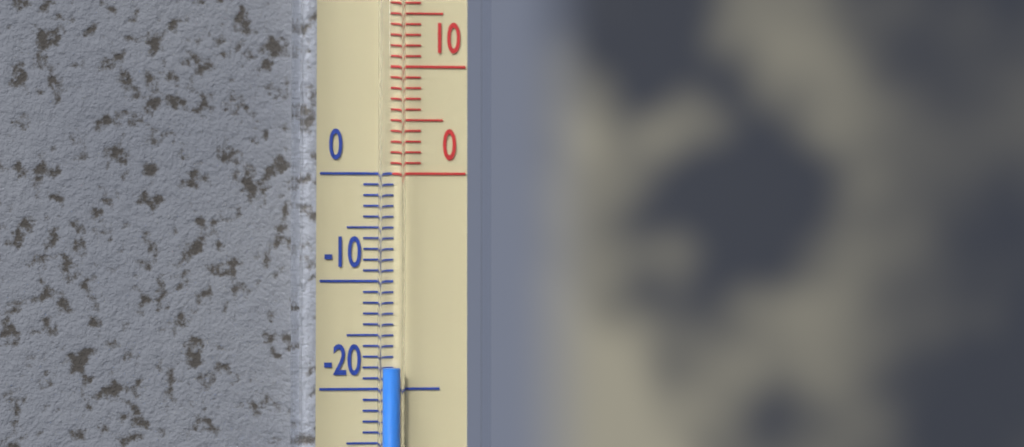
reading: -18 °C
